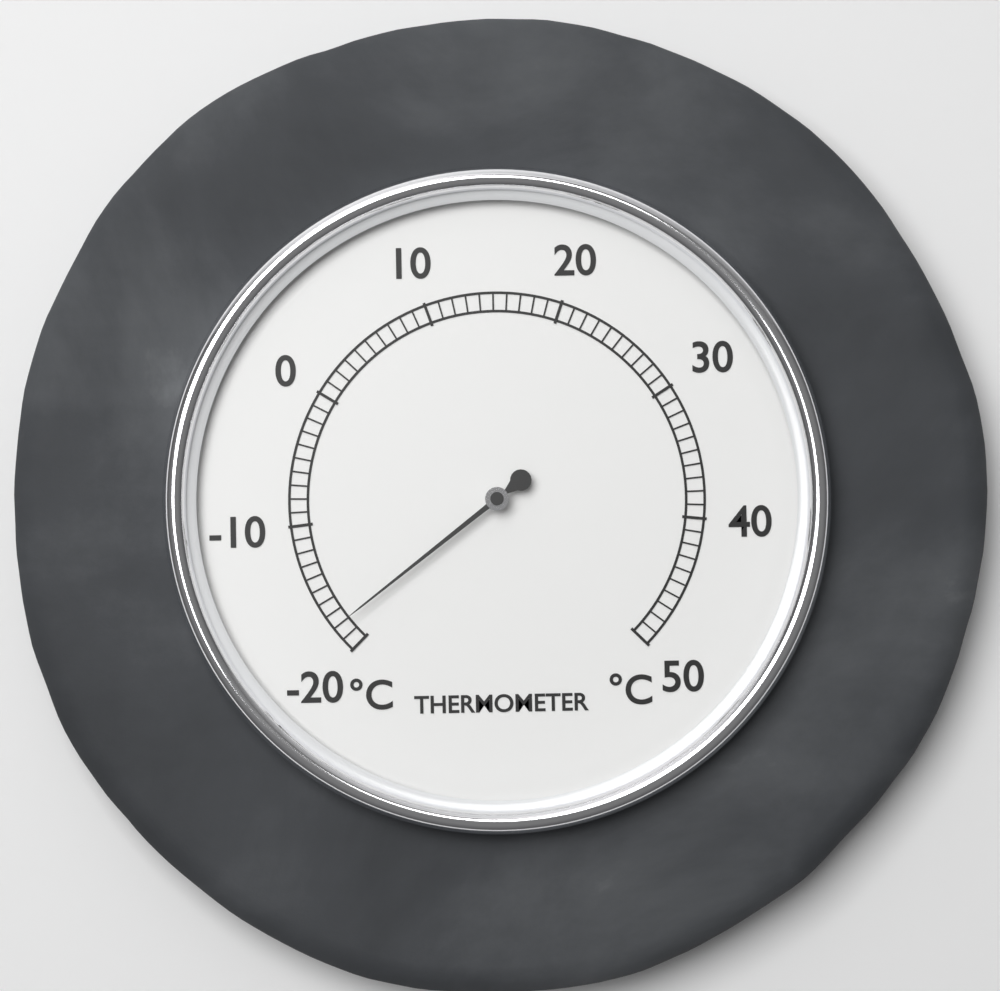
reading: -18 °C
